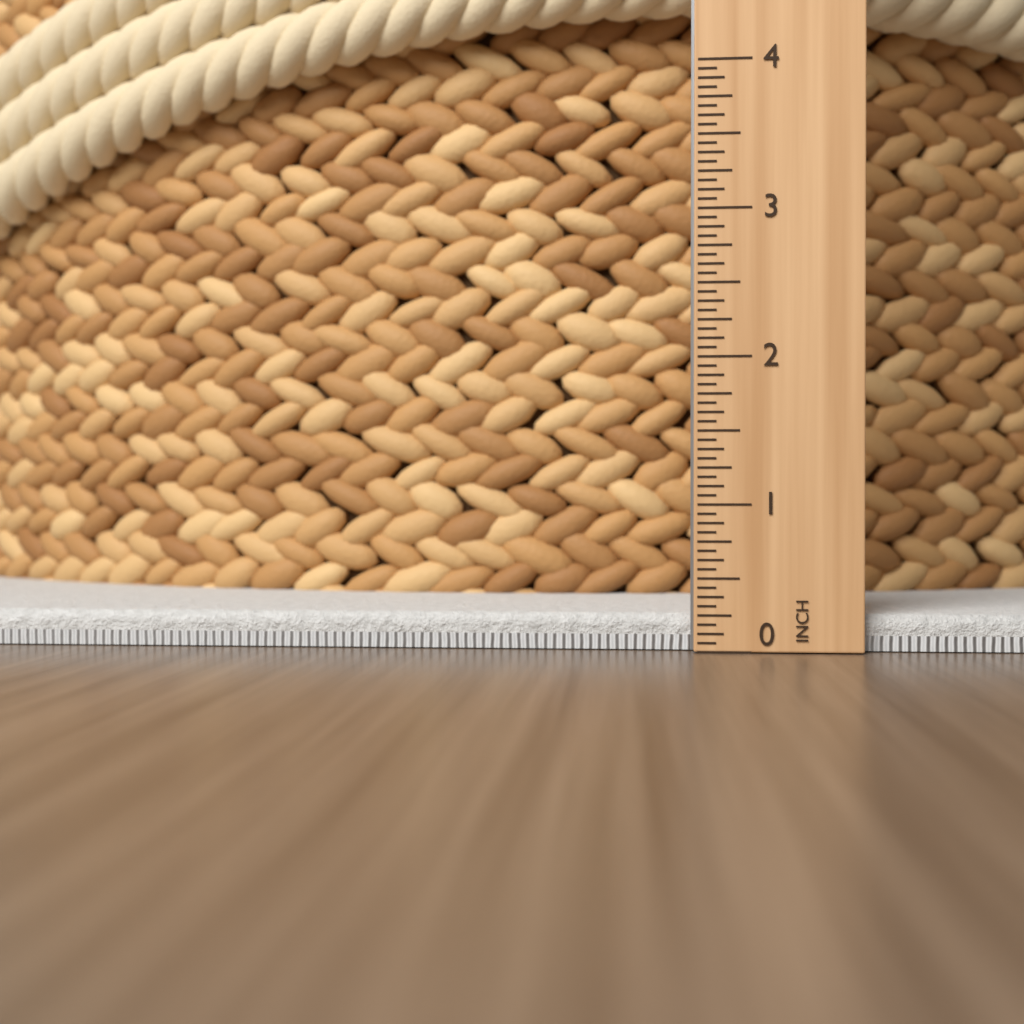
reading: 0.2500 in
